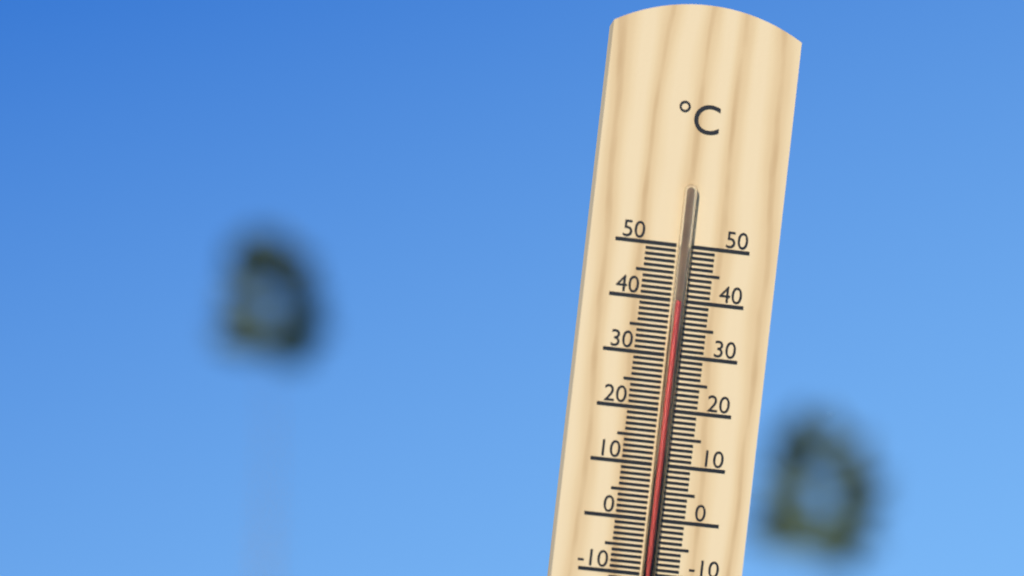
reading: 40 °C
